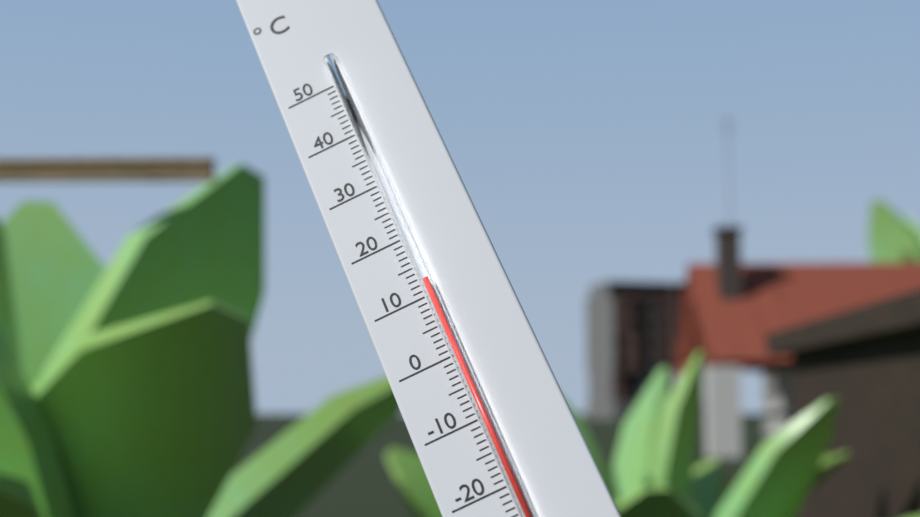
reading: 12 °C
